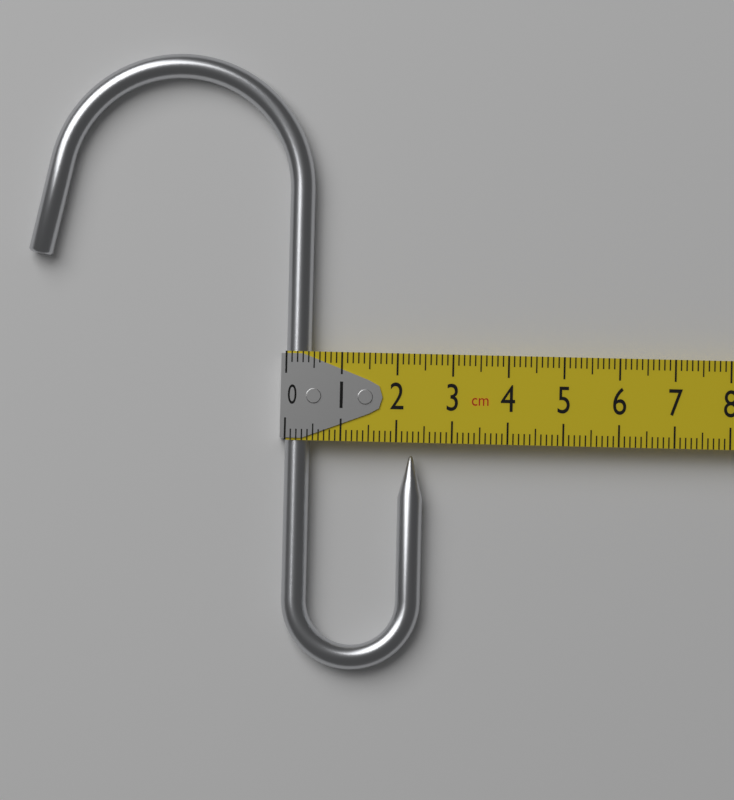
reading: 2.5 cm
